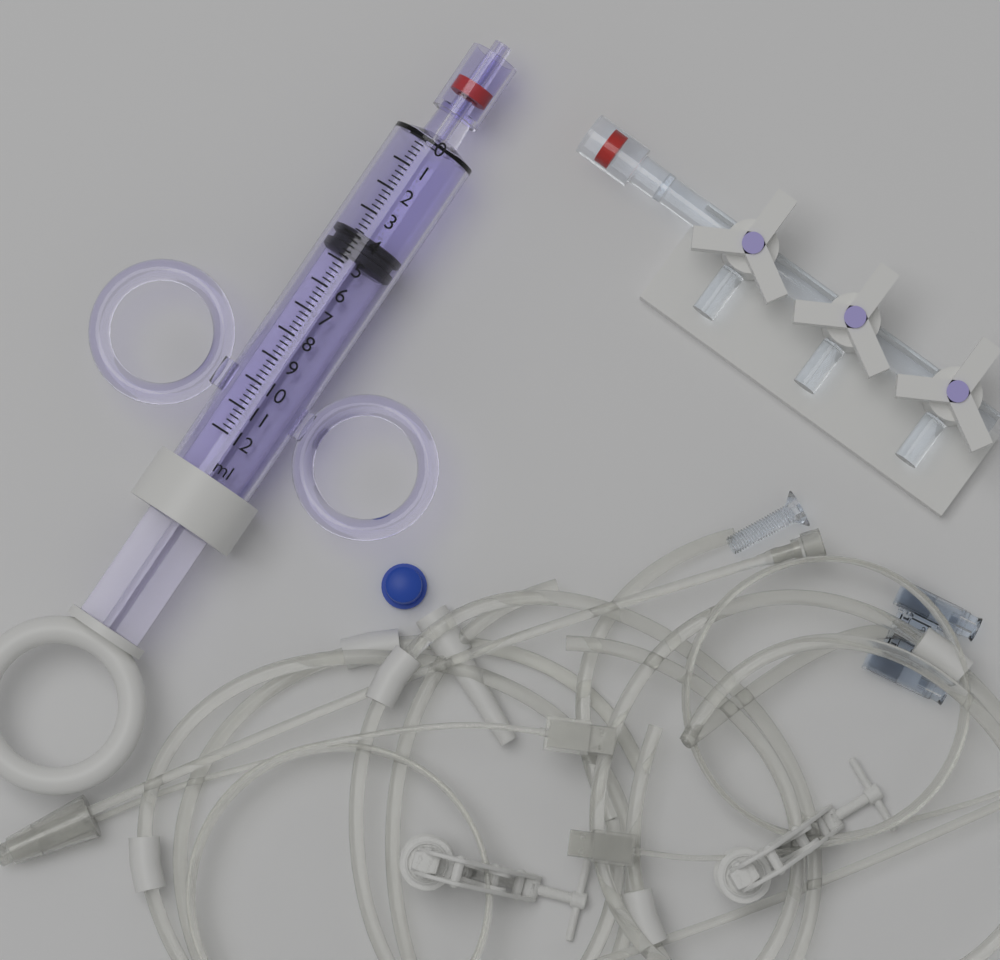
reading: 3.8 ml
